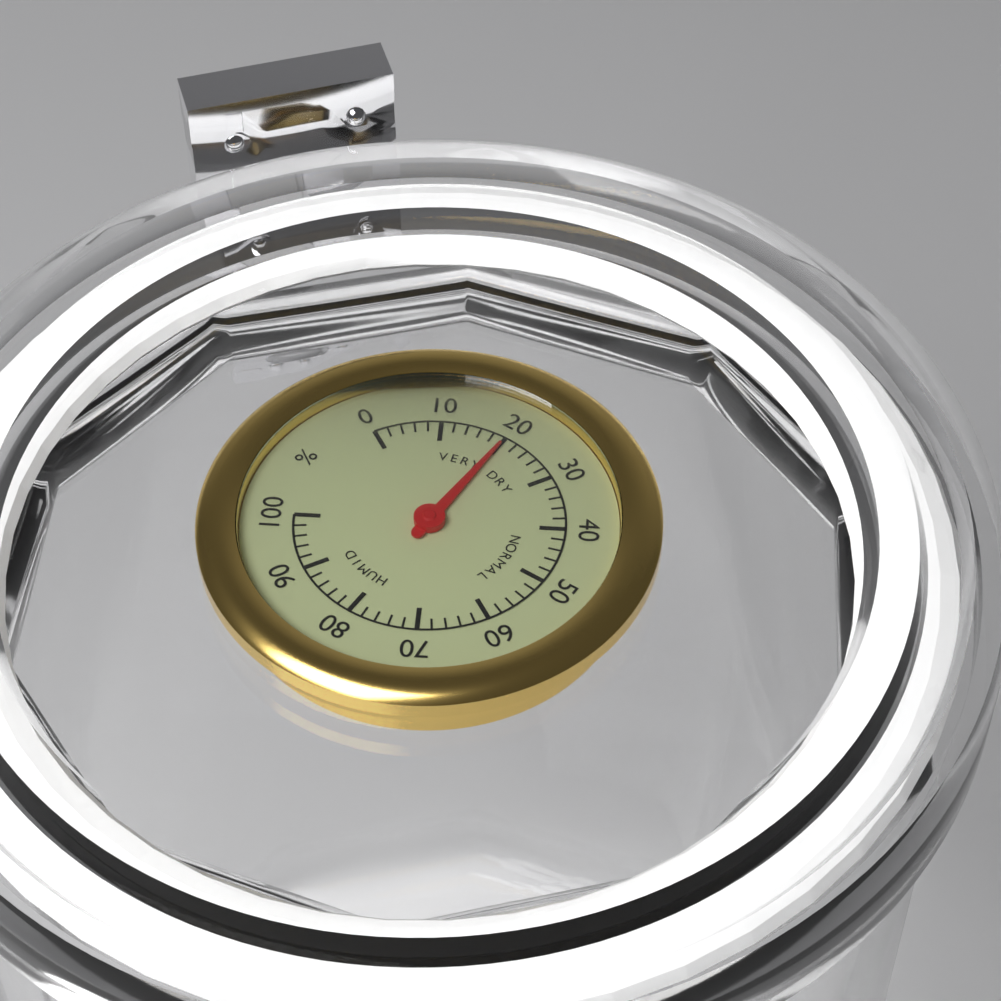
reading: 20 %
